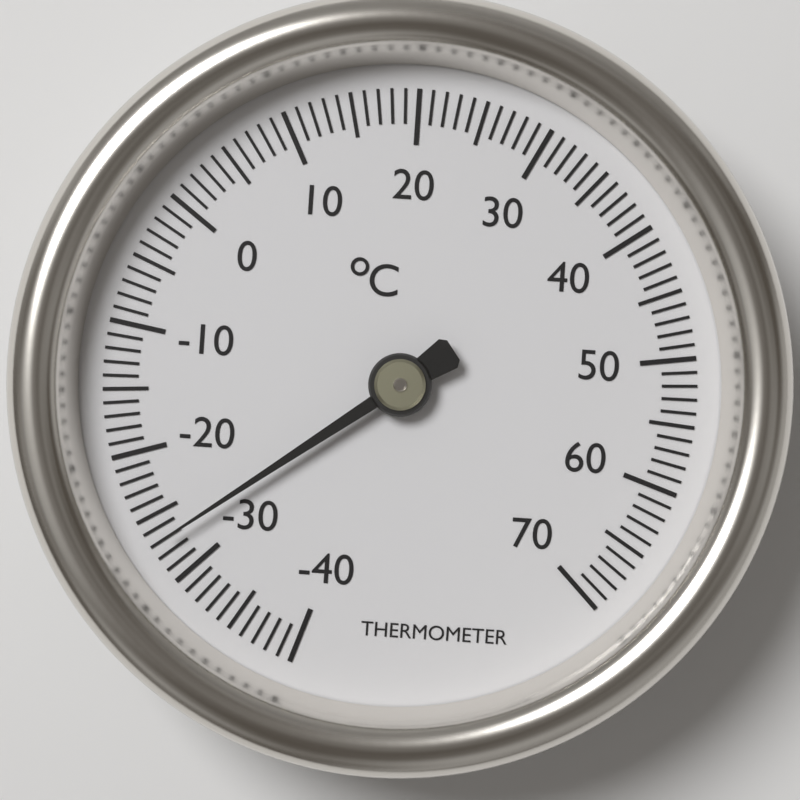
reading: -27 °C
